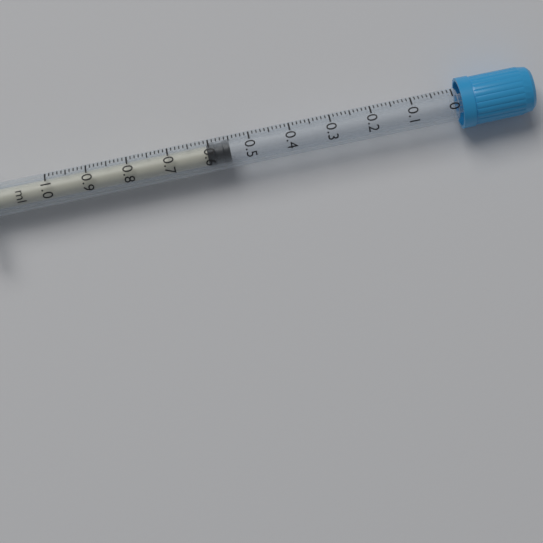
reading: 0.55 ml
